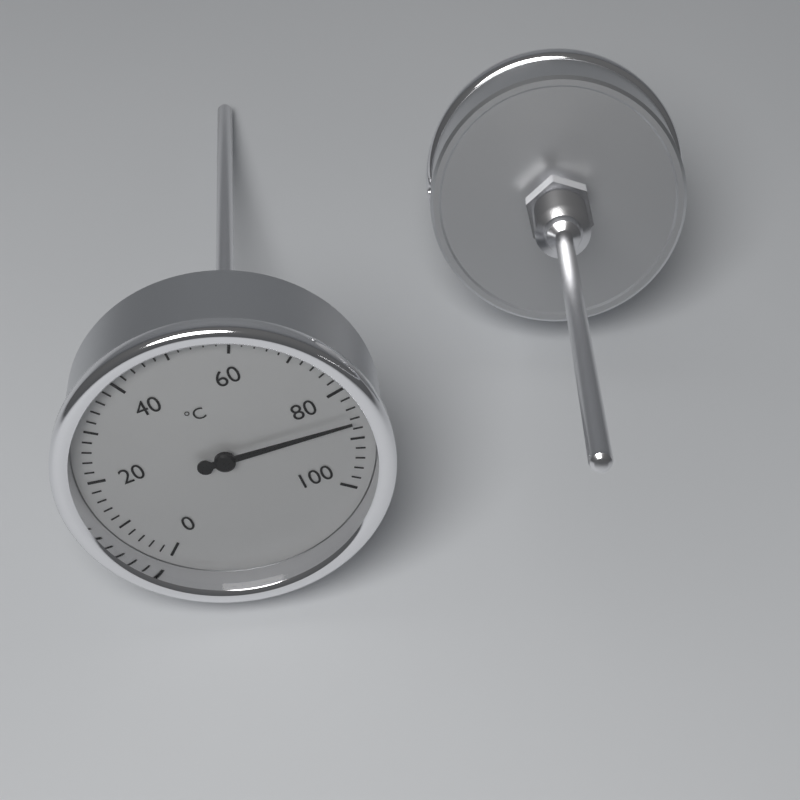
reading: 86 °C
